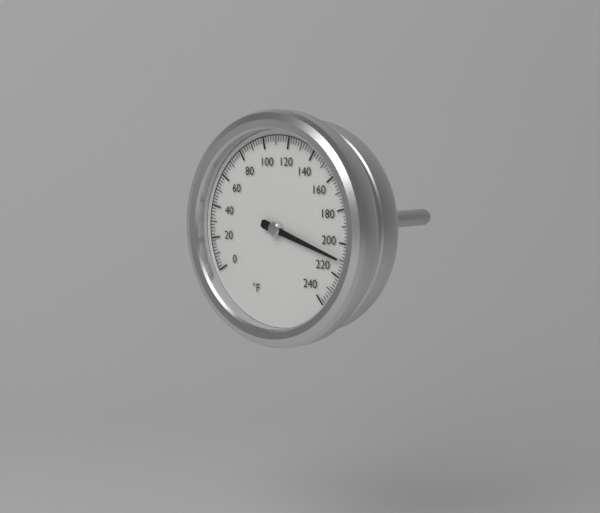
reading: 210 °F
